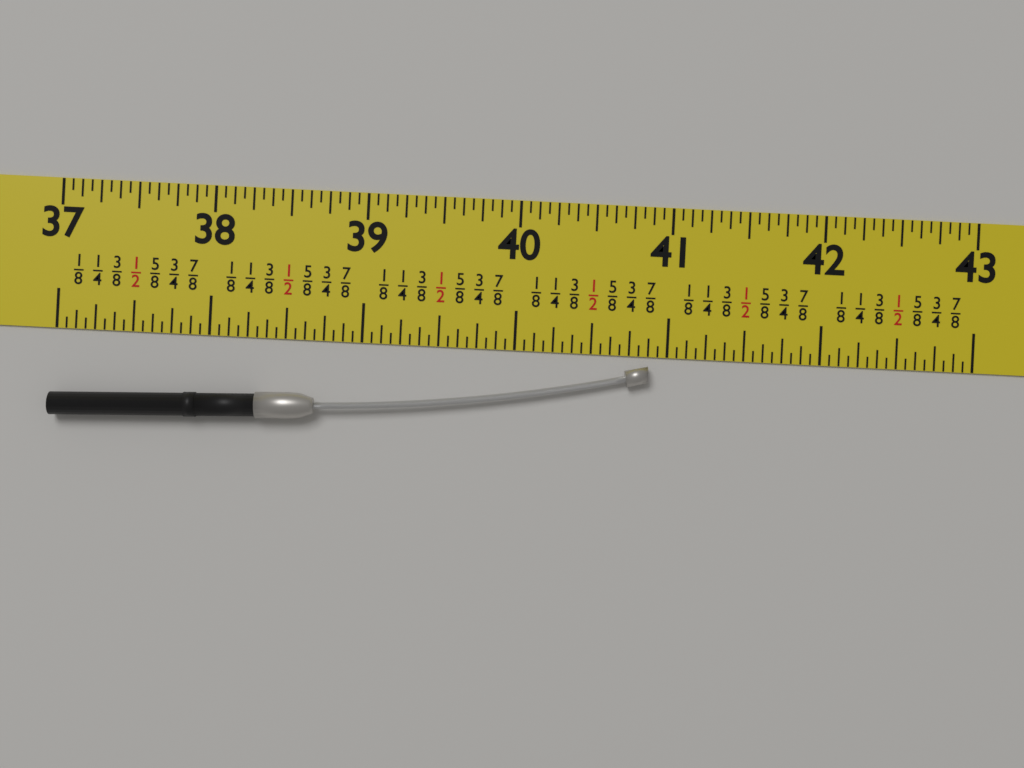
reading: 40.8750 in
